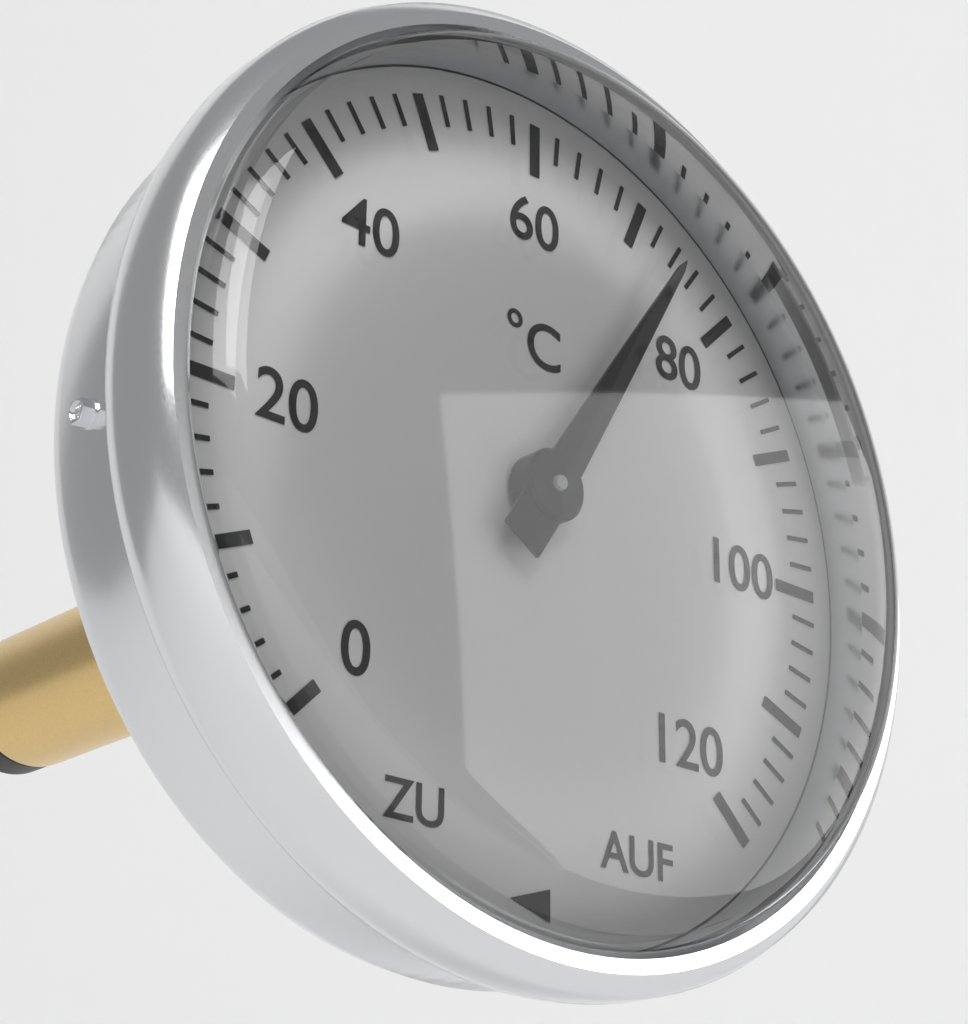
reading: 74 °C
